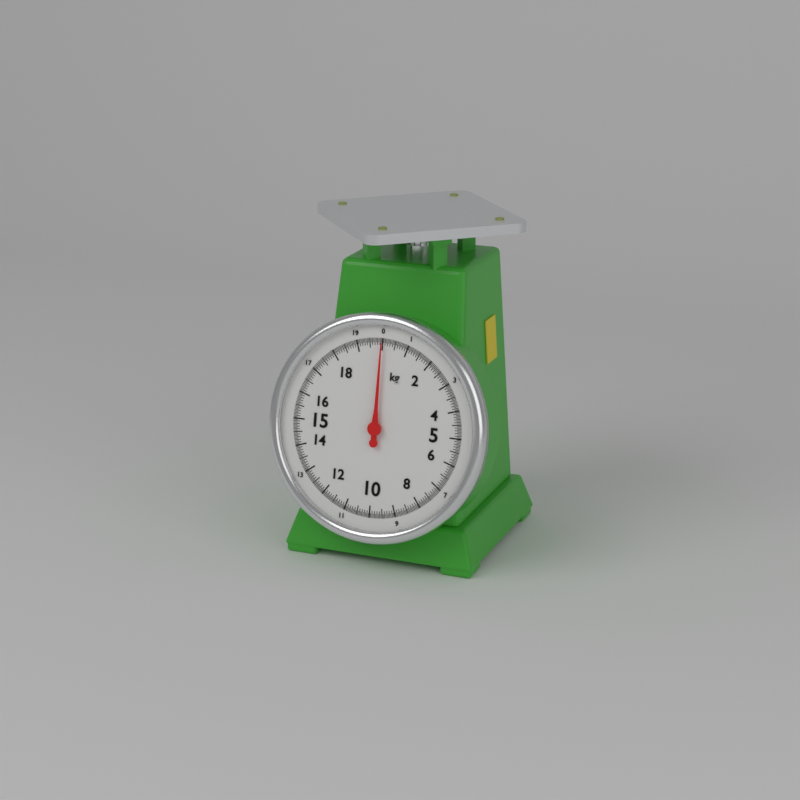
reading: 0.00 kg
